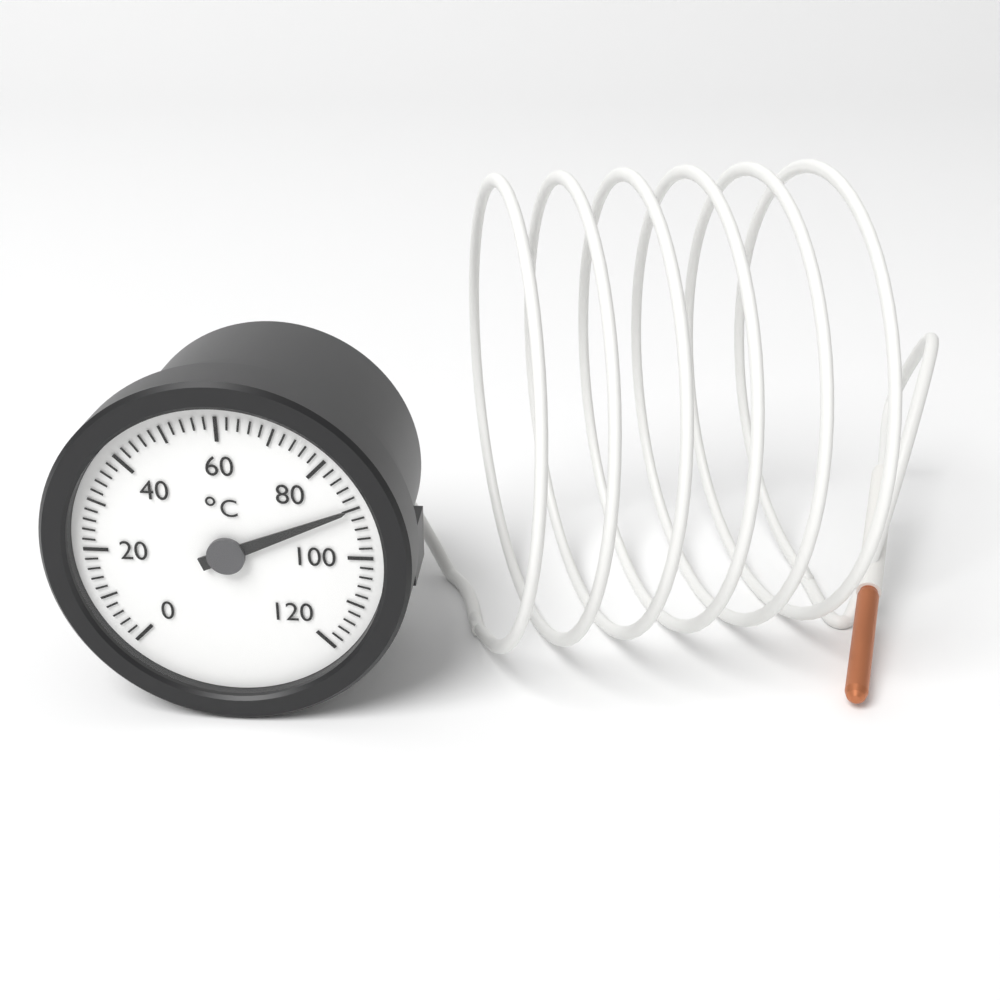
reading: 90 °C
